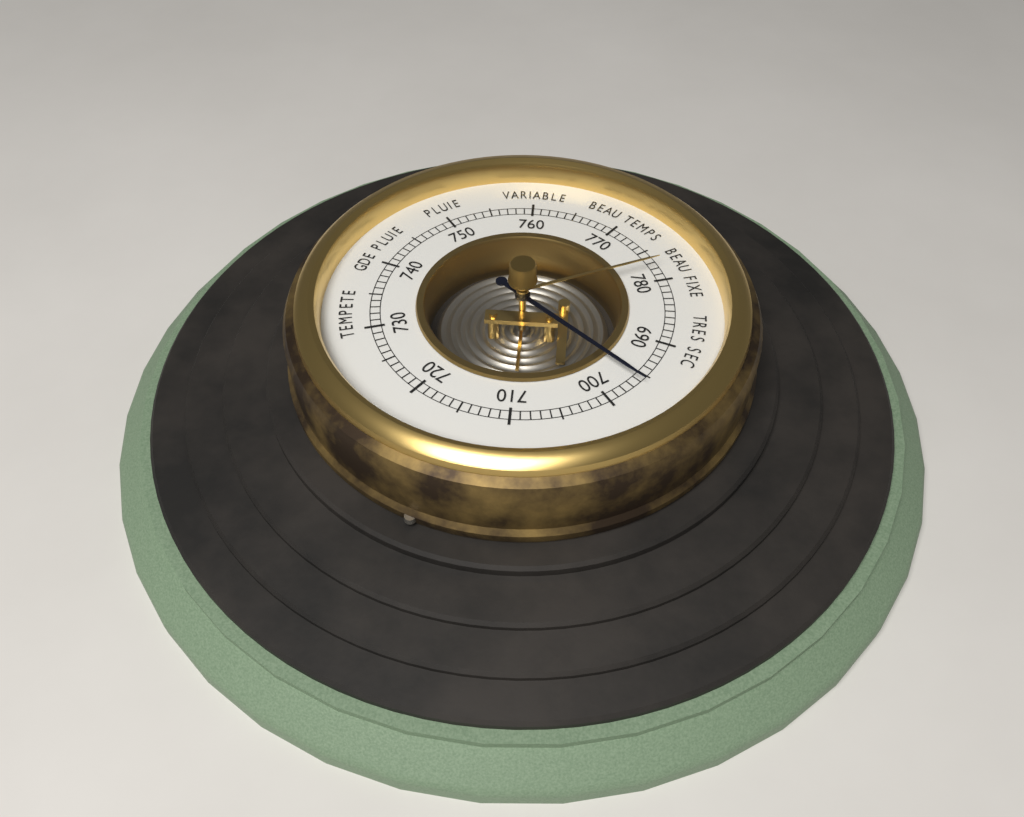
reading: 696 (no unit)
